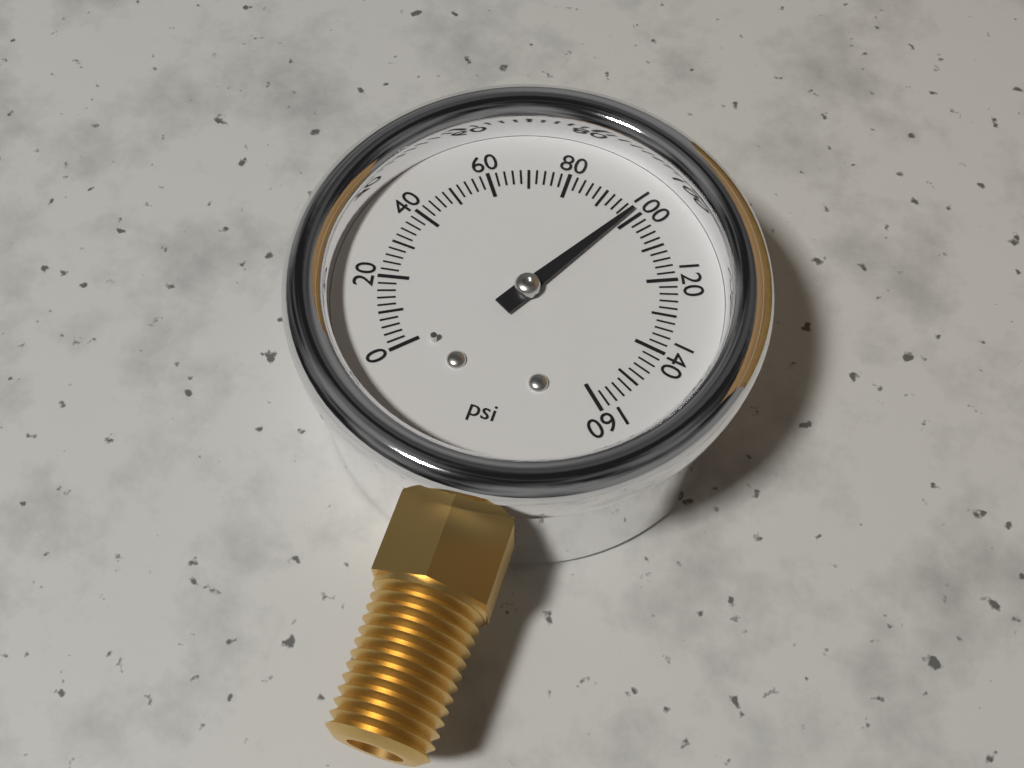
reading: 98 psi
